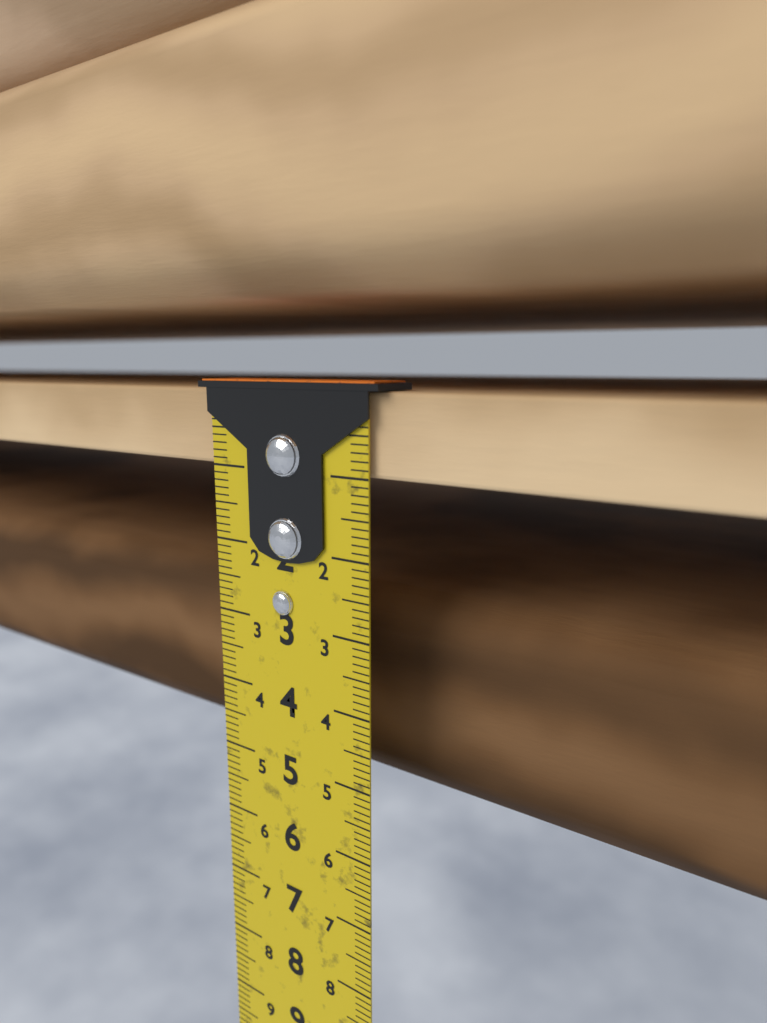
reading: 1.0 cm
